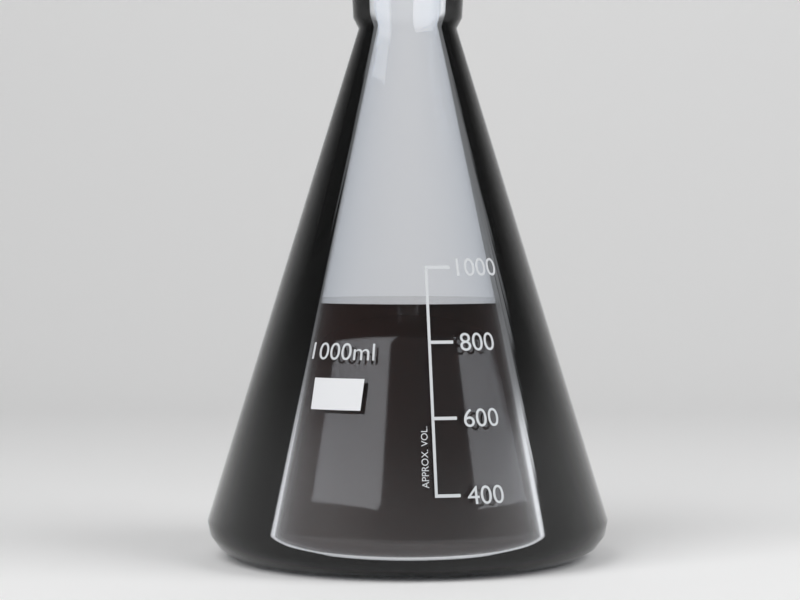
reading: 900 ml
